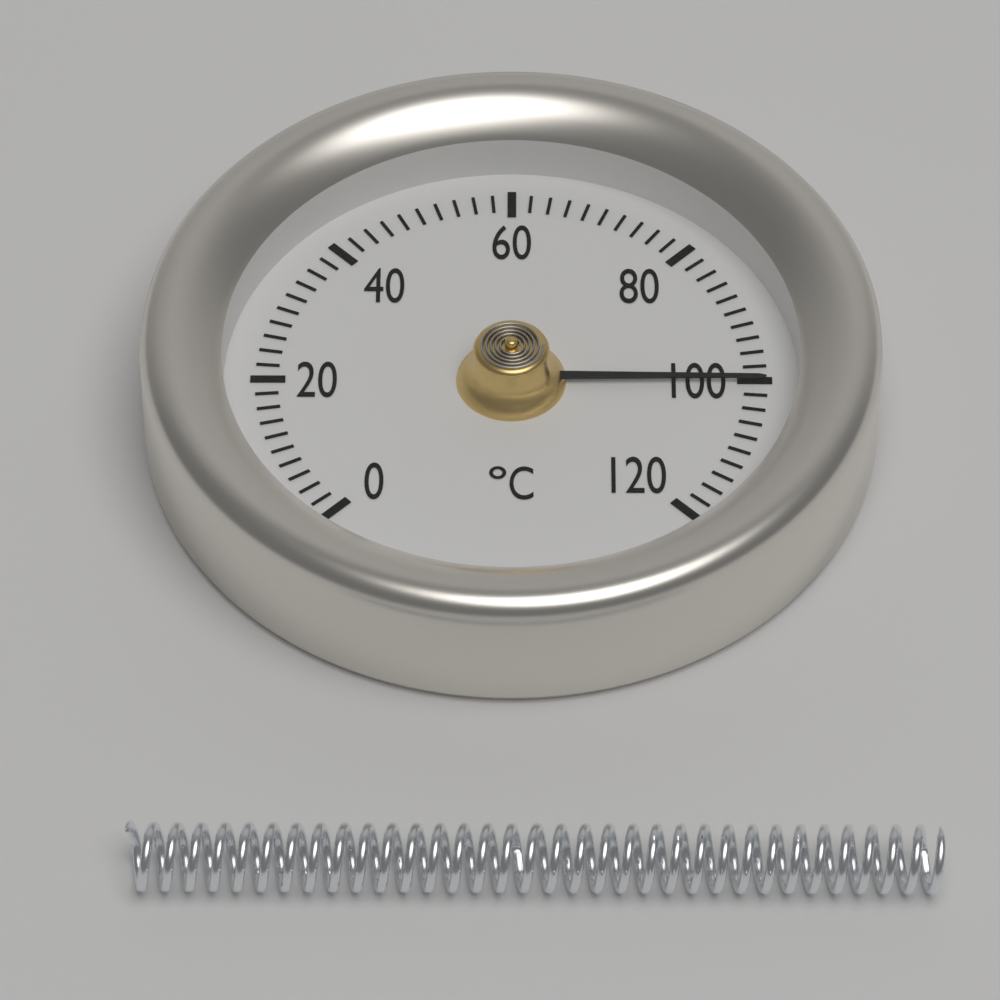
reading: 100 °C
